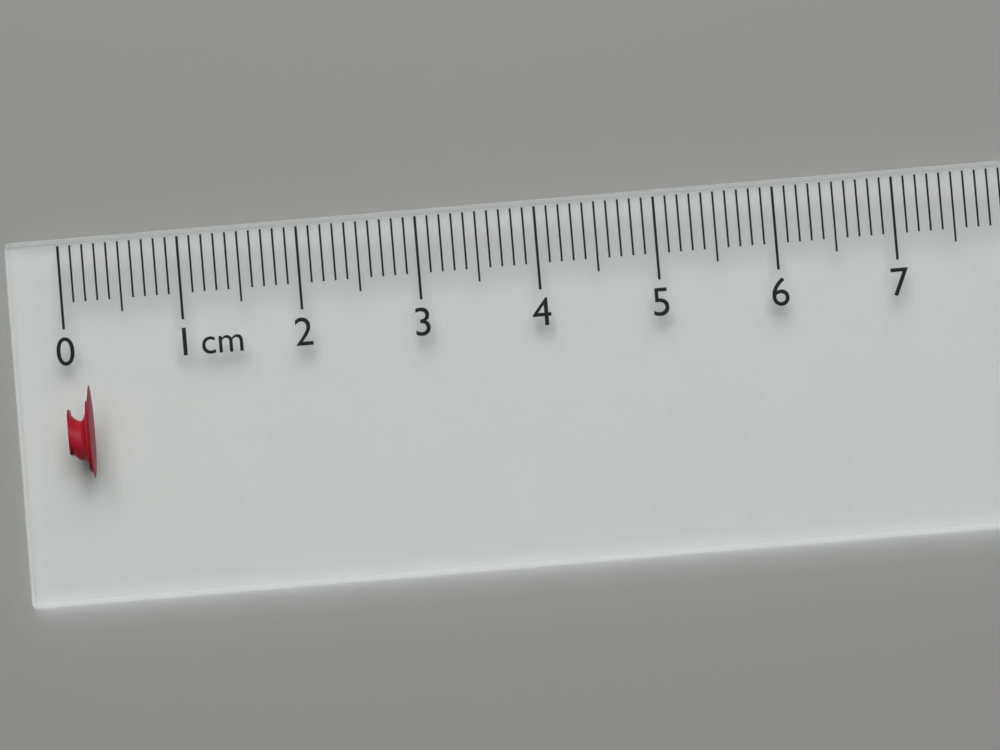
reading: 0.2 cm
